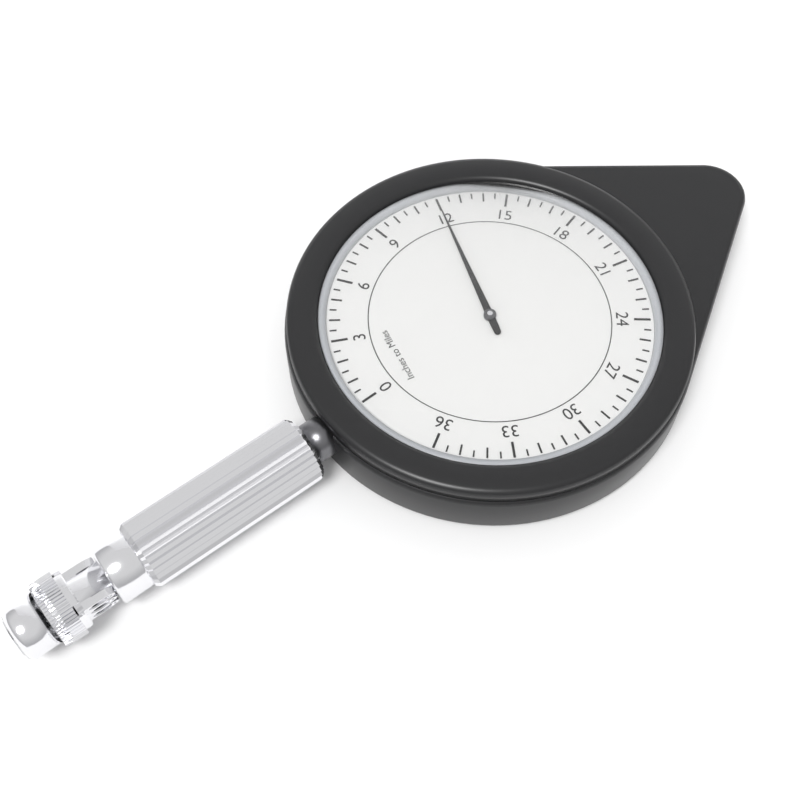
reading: 12.0 miles
